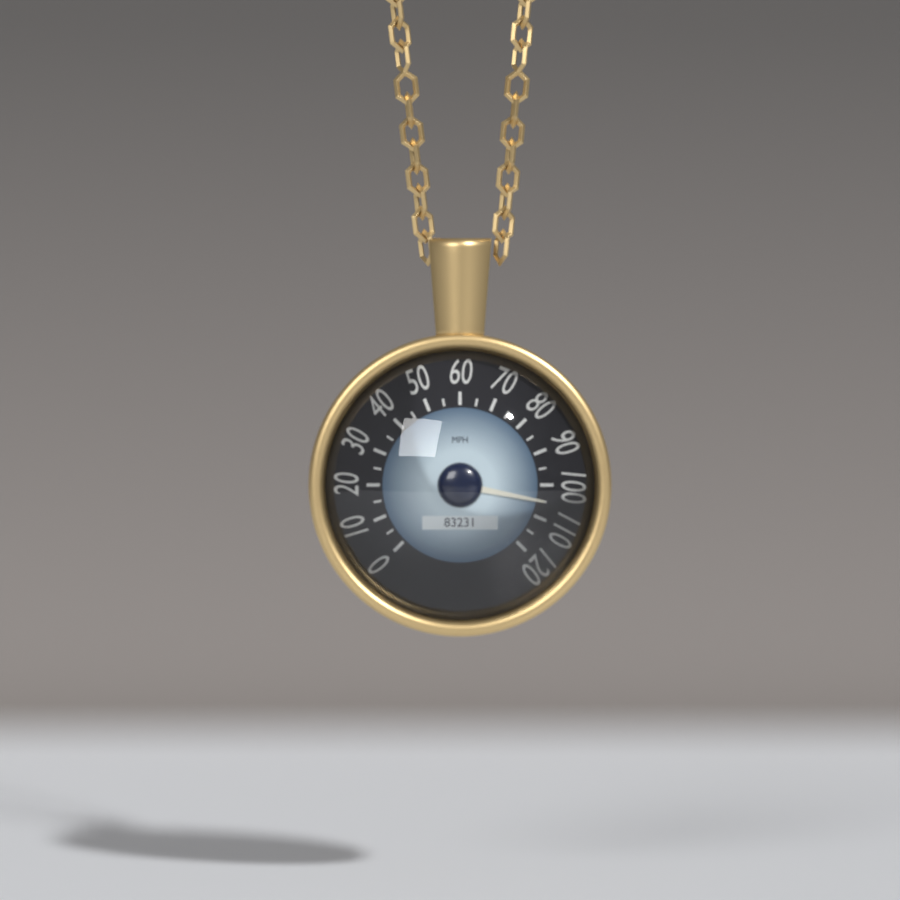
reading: 105 mph
